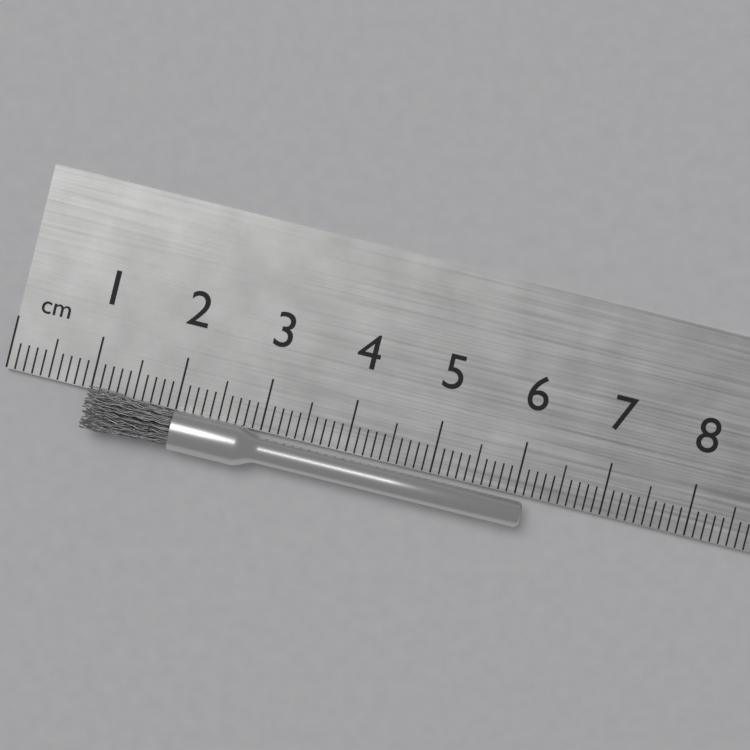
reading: 6.1 cm
